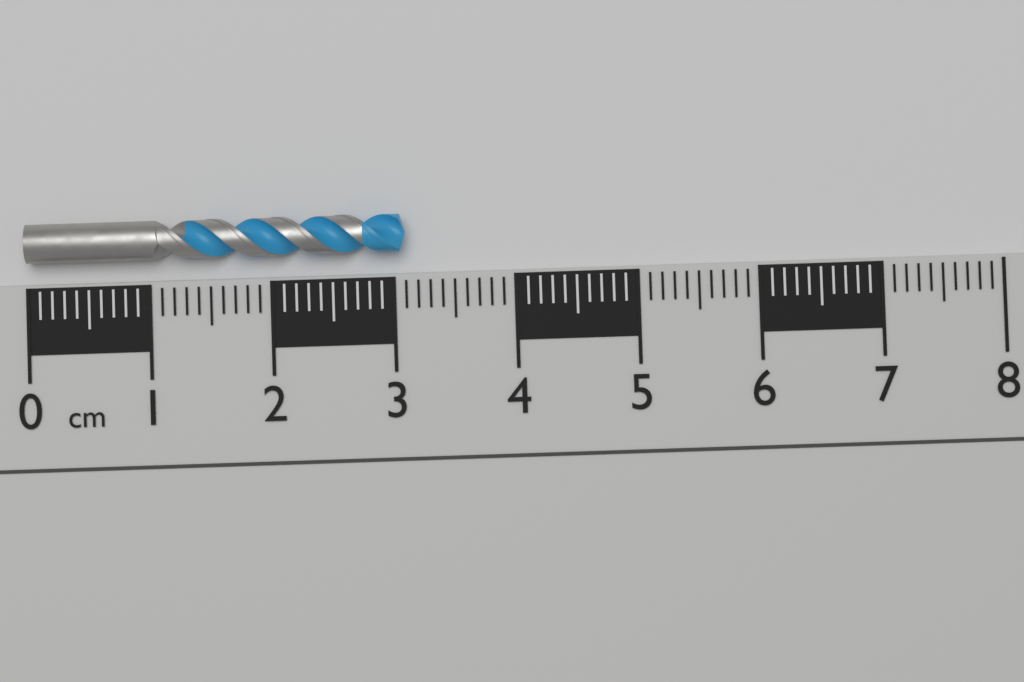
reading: 3.1 cm
